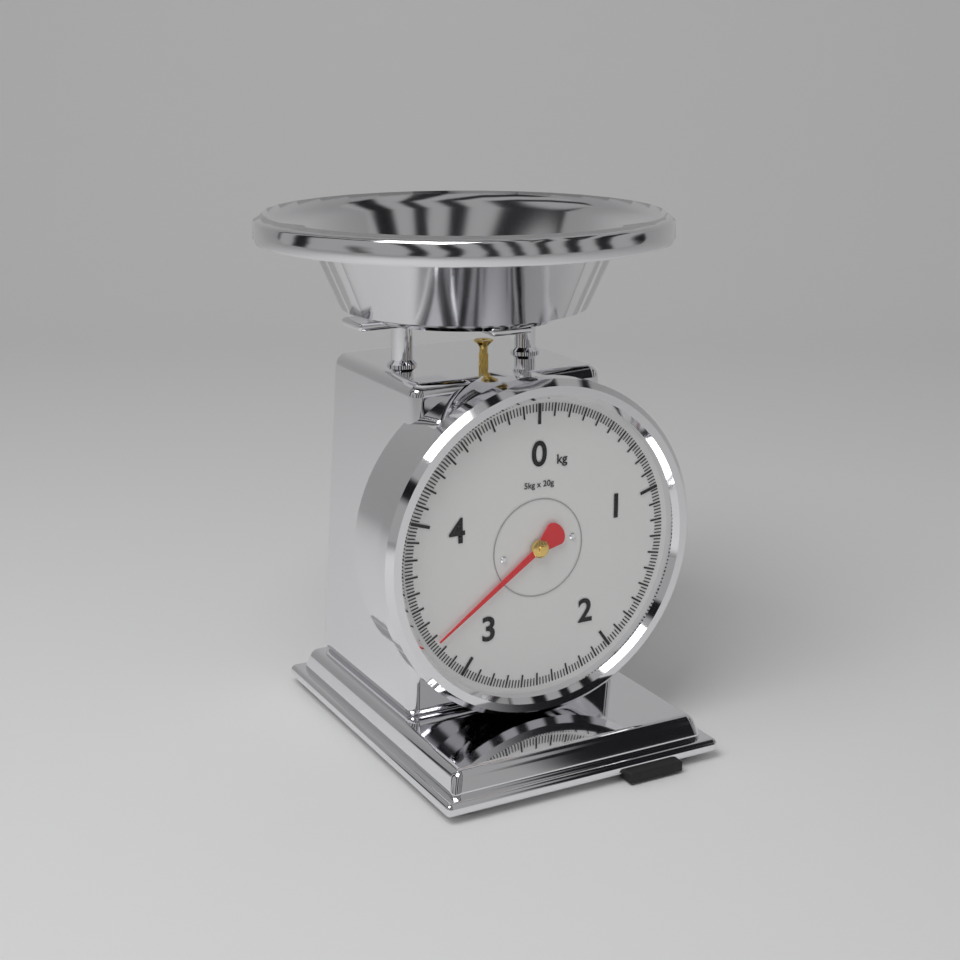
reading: 3.26 kg
